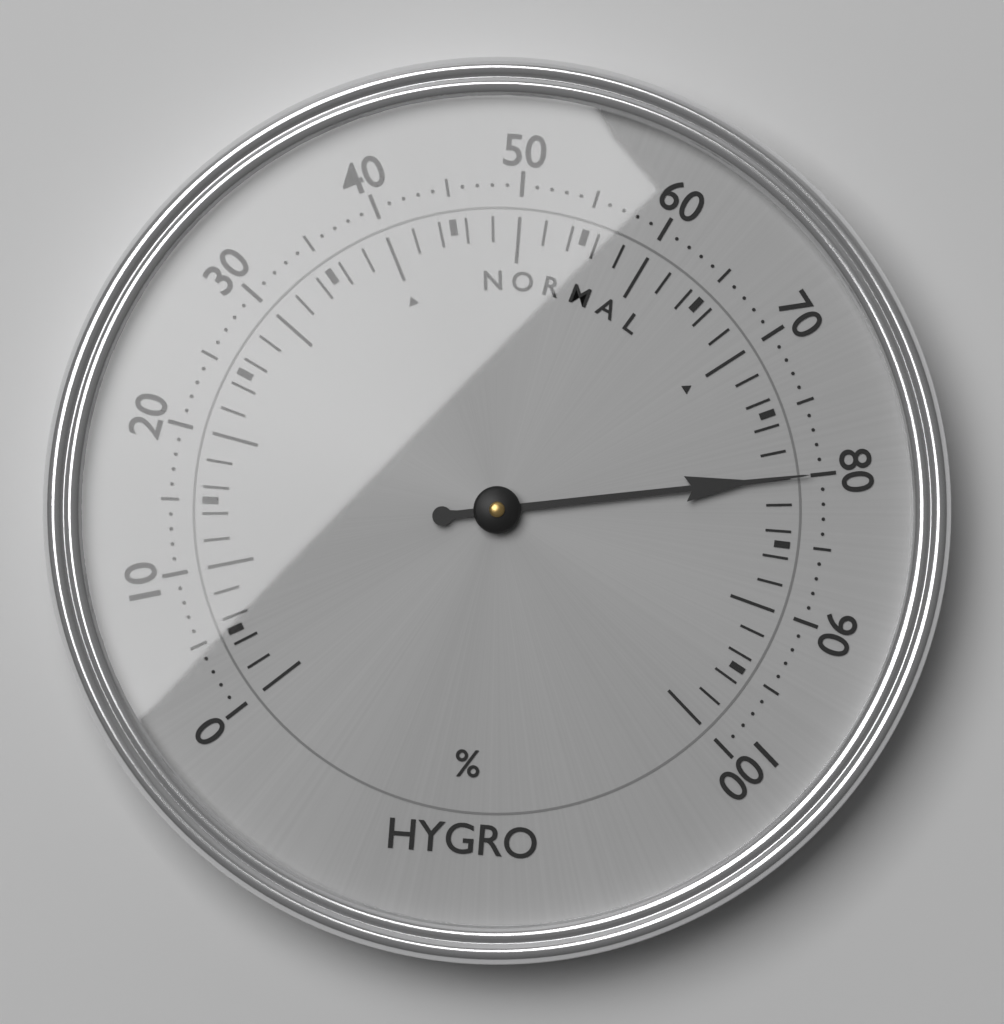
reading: 80 %
